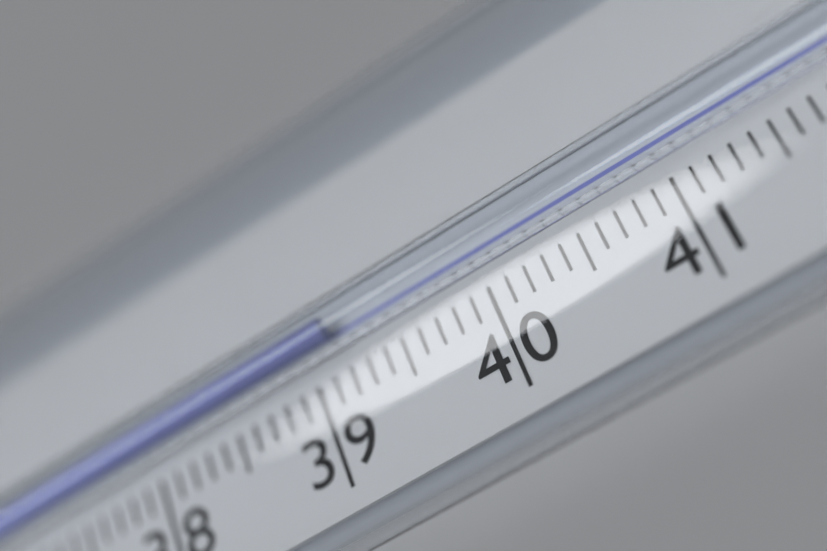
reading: 39.2 °C
